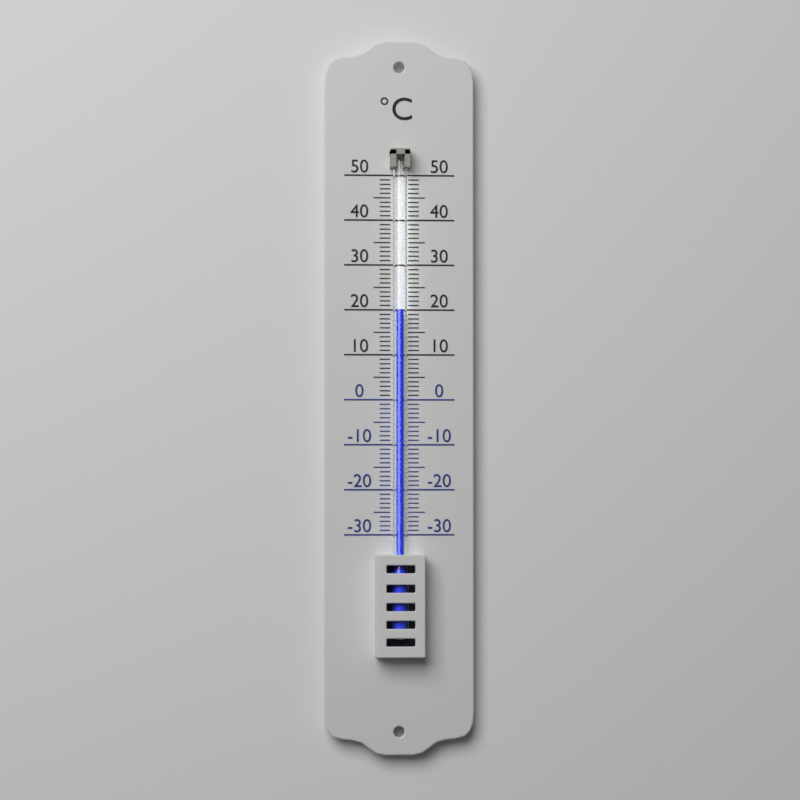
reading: 20 °C
